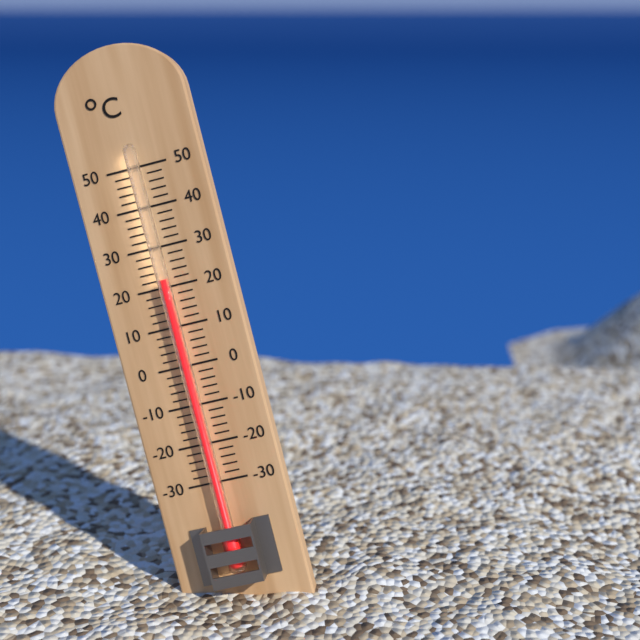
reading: 22 °C
